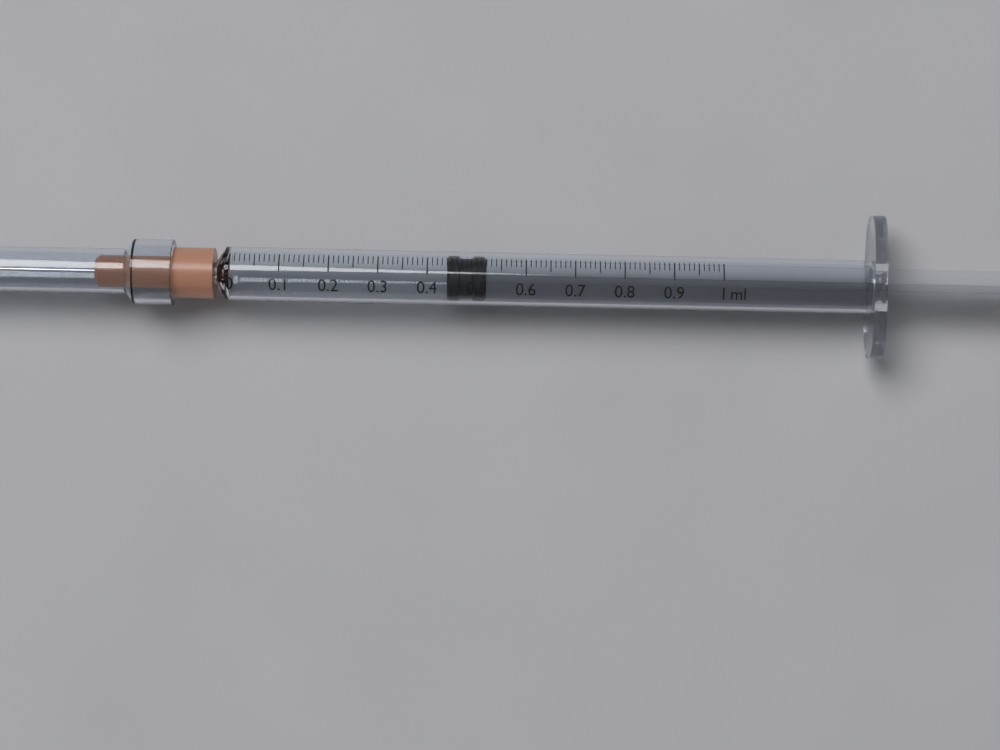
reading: 0.44 ml
